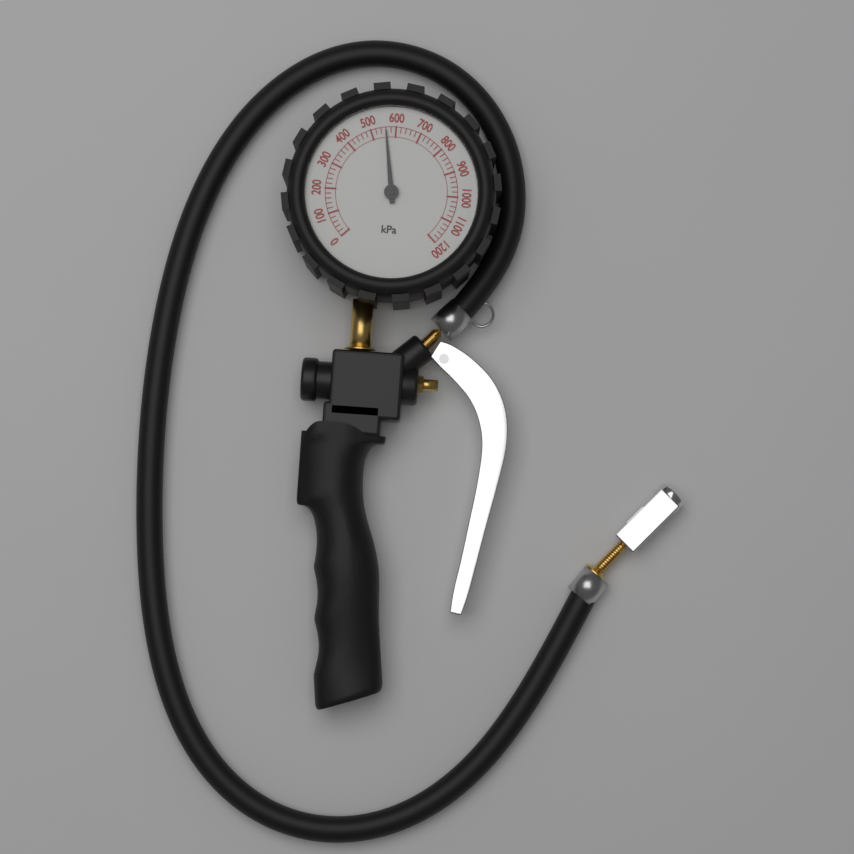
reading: 560 kPa
